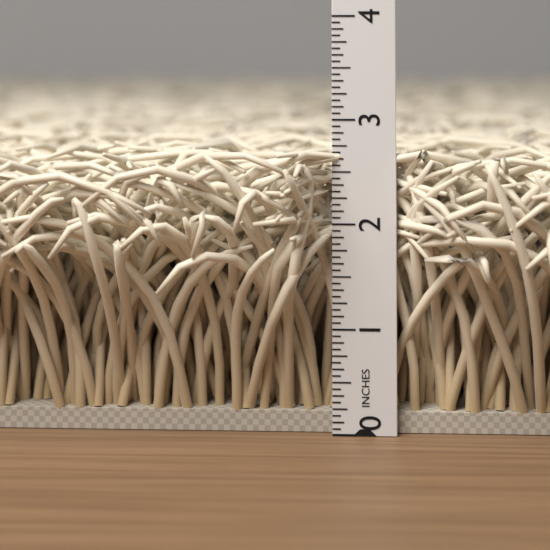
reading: 2.7500 in
